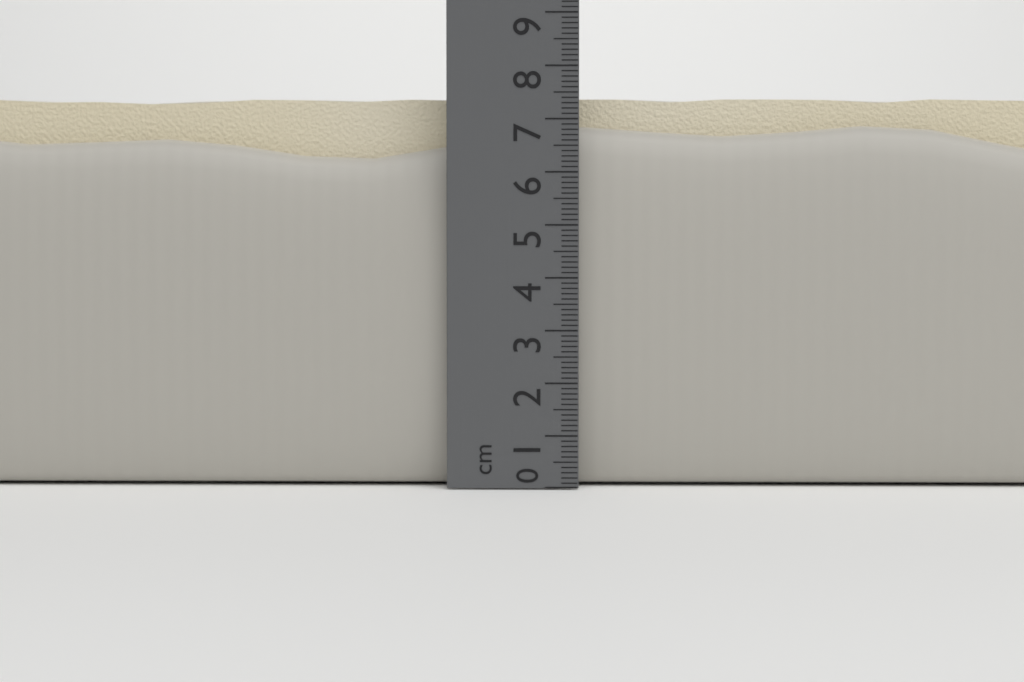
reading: 7.7 cm
